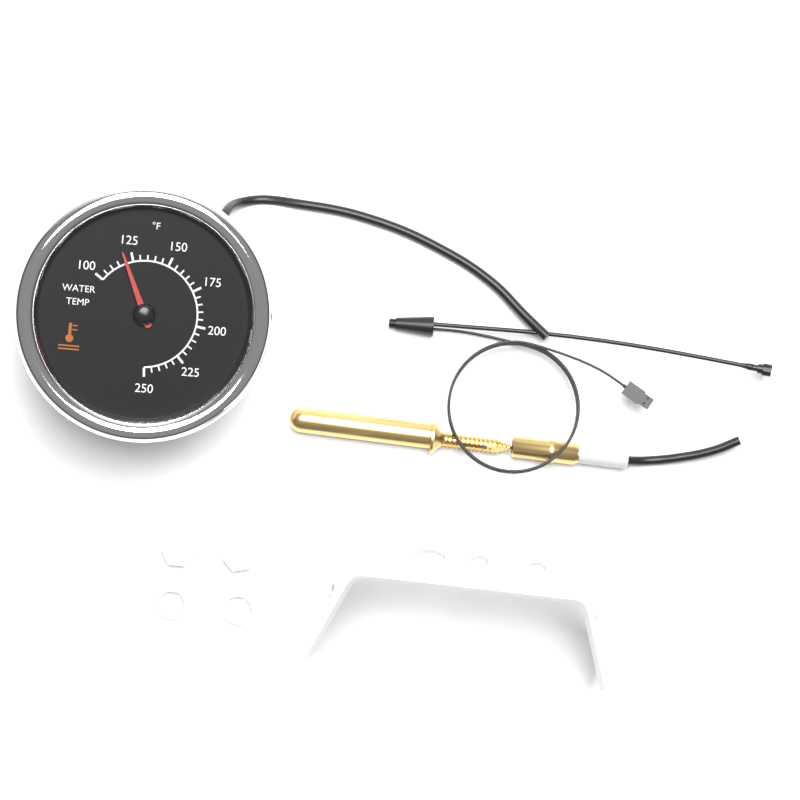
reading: 120 °F
